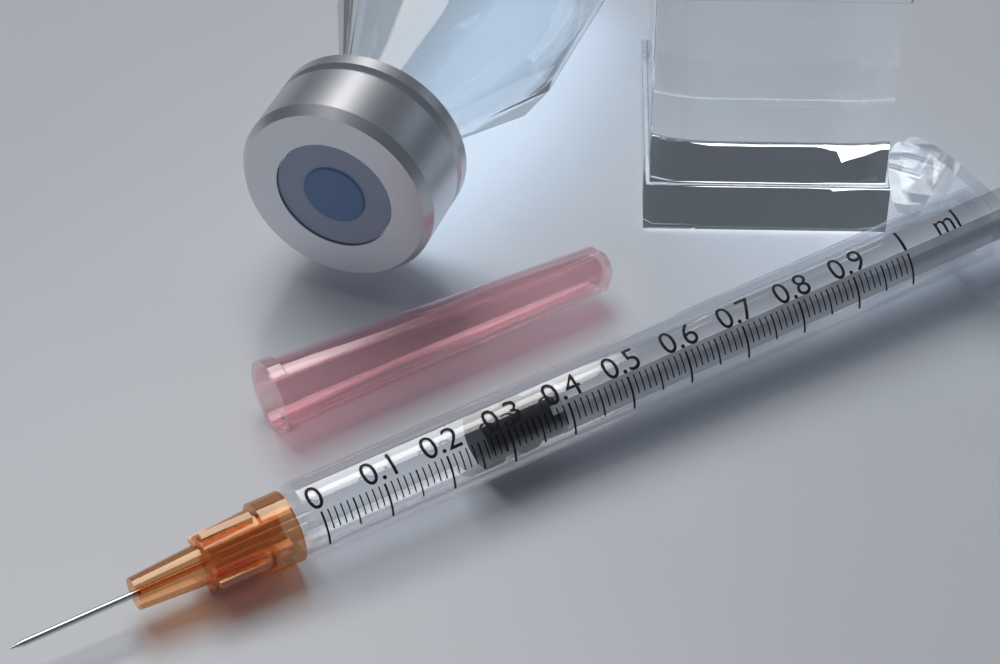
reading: 0.27 ml
